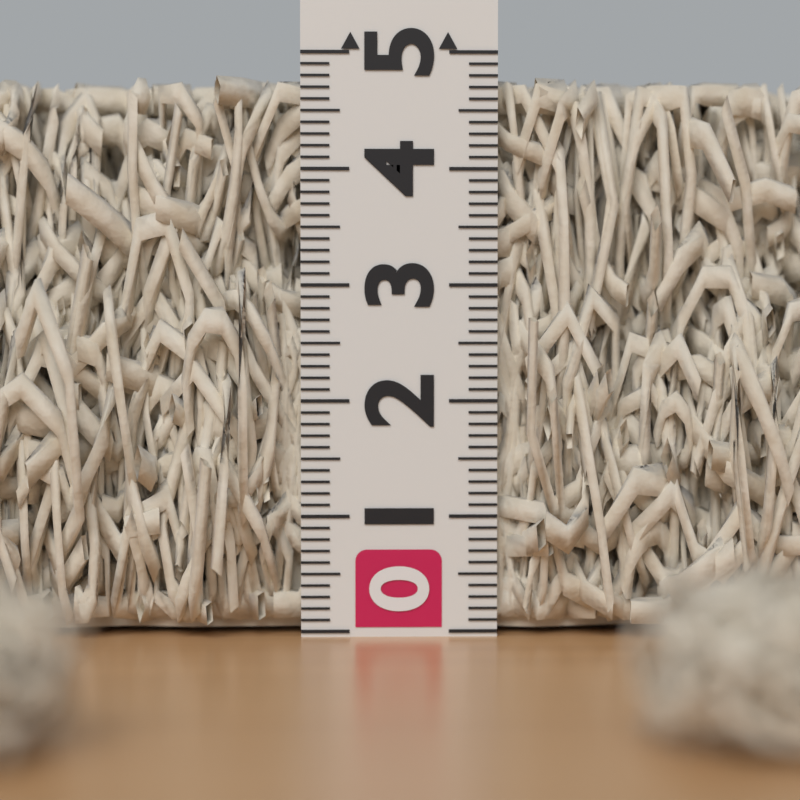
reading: 4.8 (no unit)
